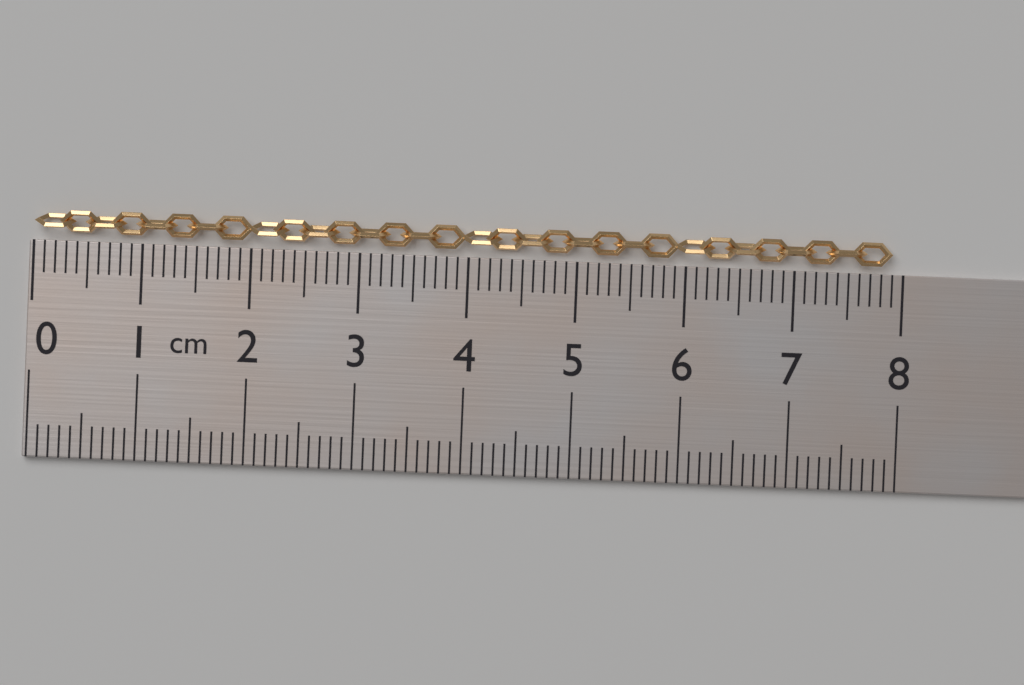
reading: 7.9 cm
